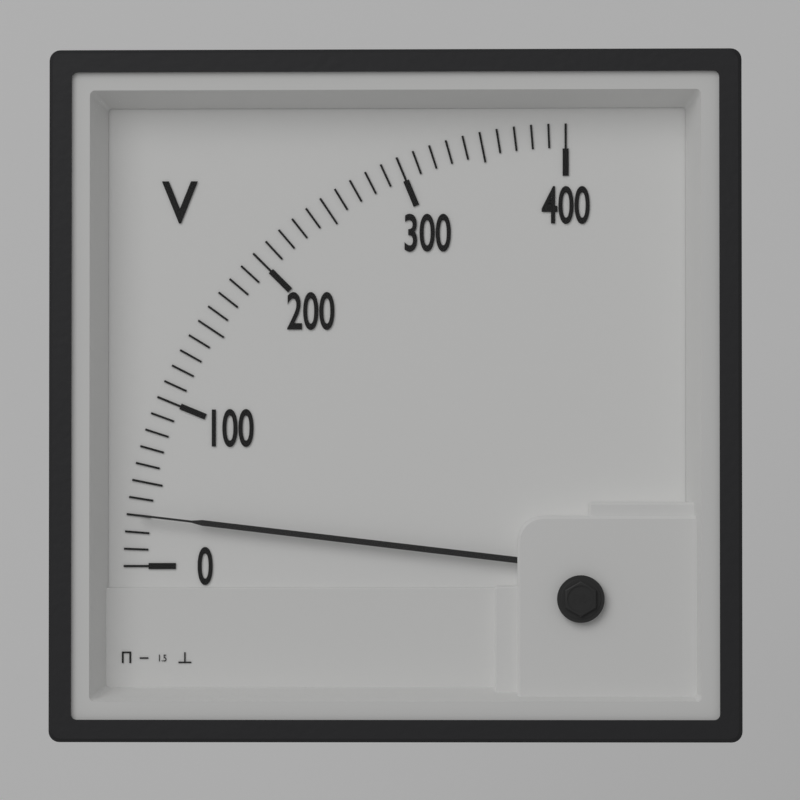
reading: 30 V
